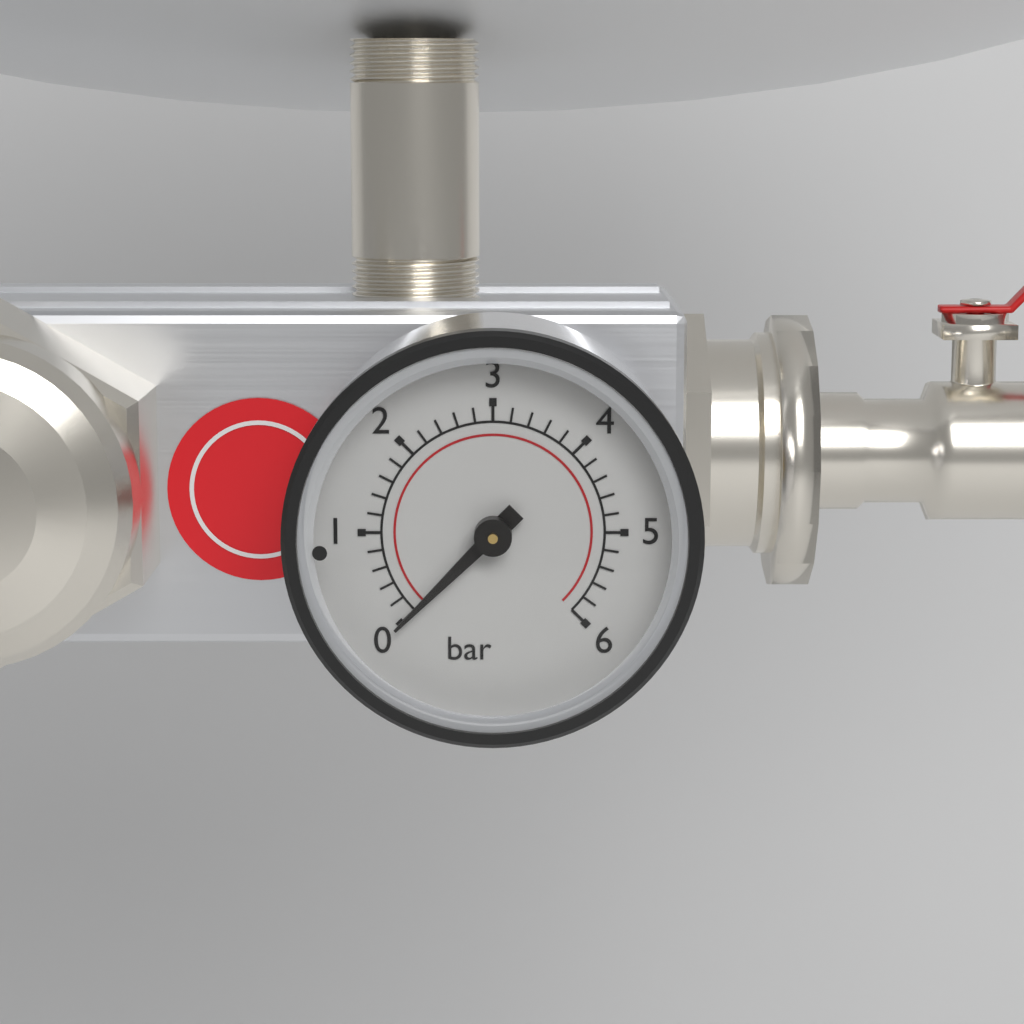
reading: 0.0 bar
